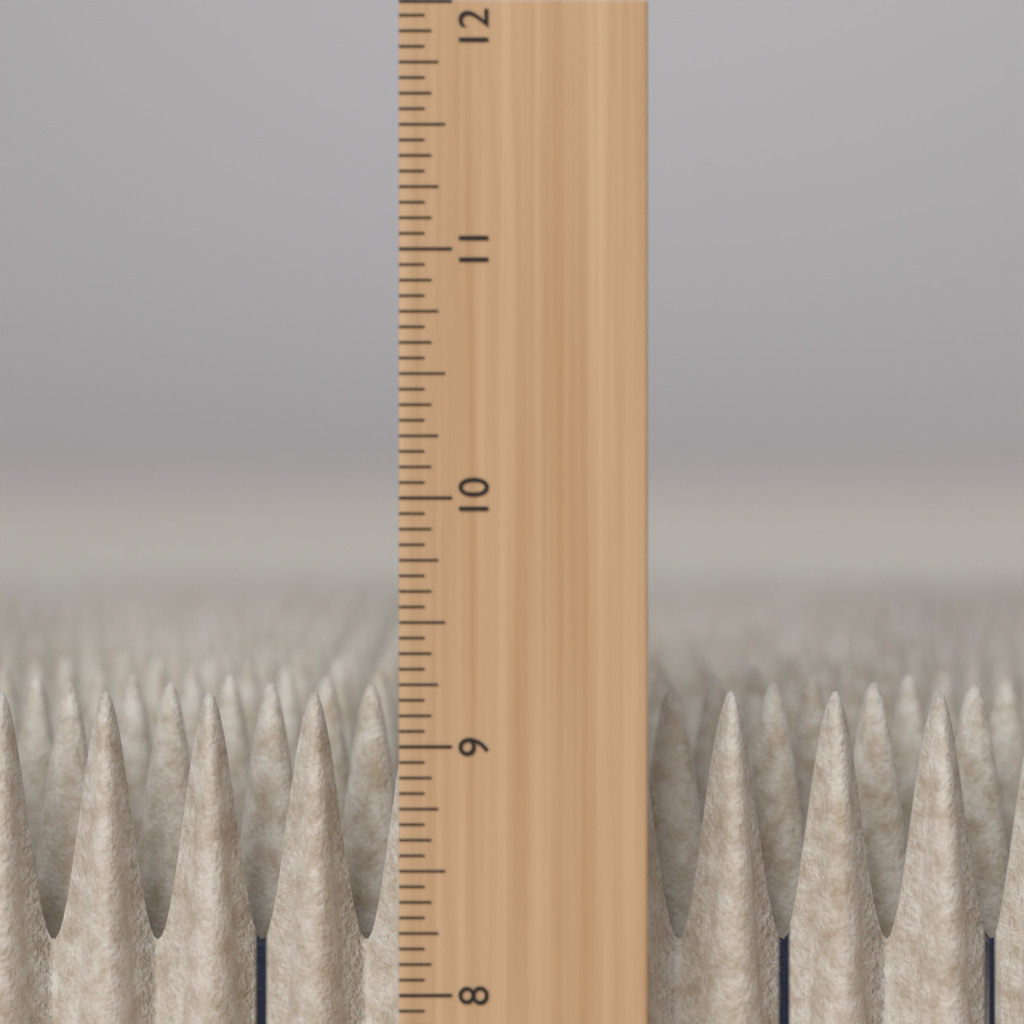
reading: 9.1875 in
